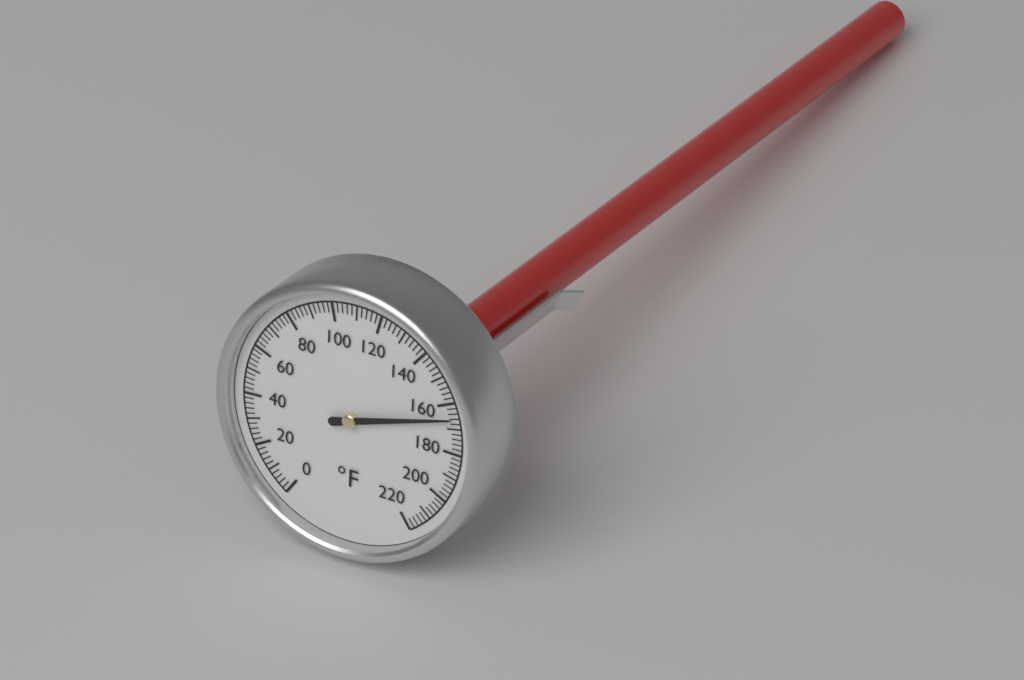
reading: 166 °F
